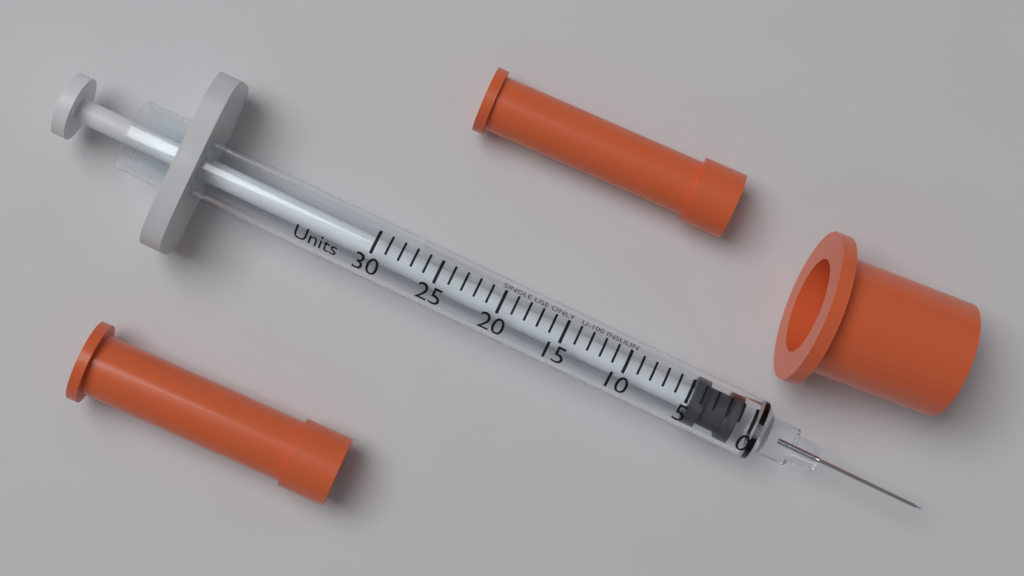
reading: 1 Units
